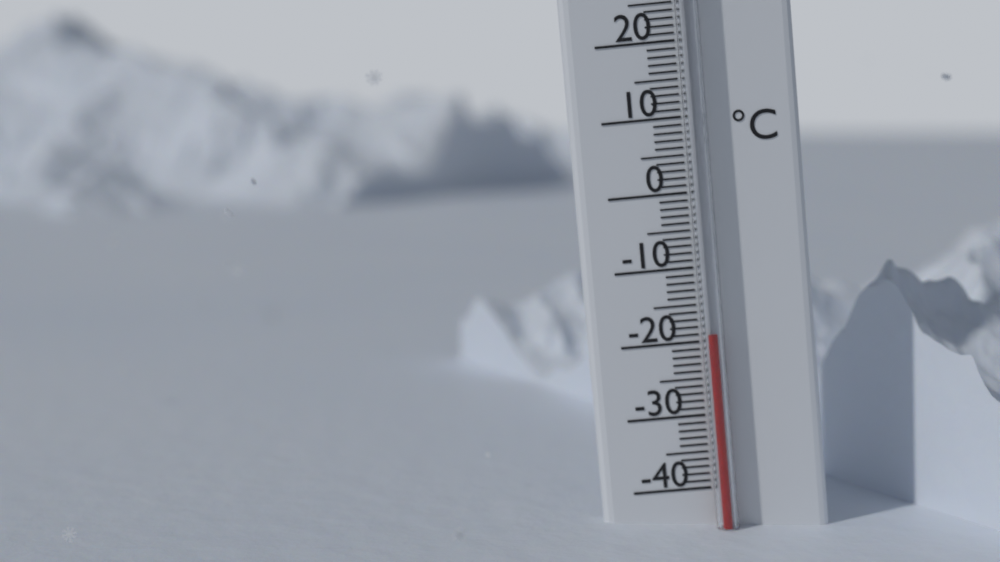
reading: -19 °C
